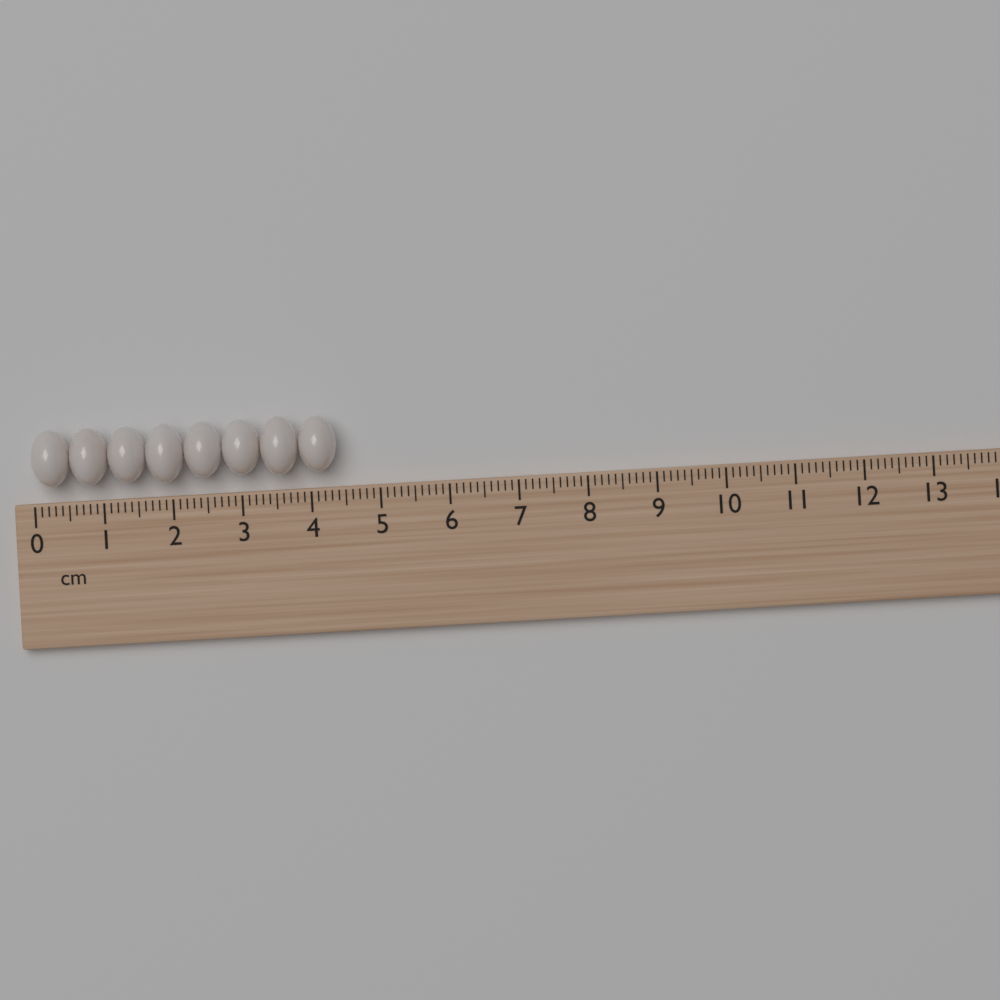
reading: 4.4 cm
